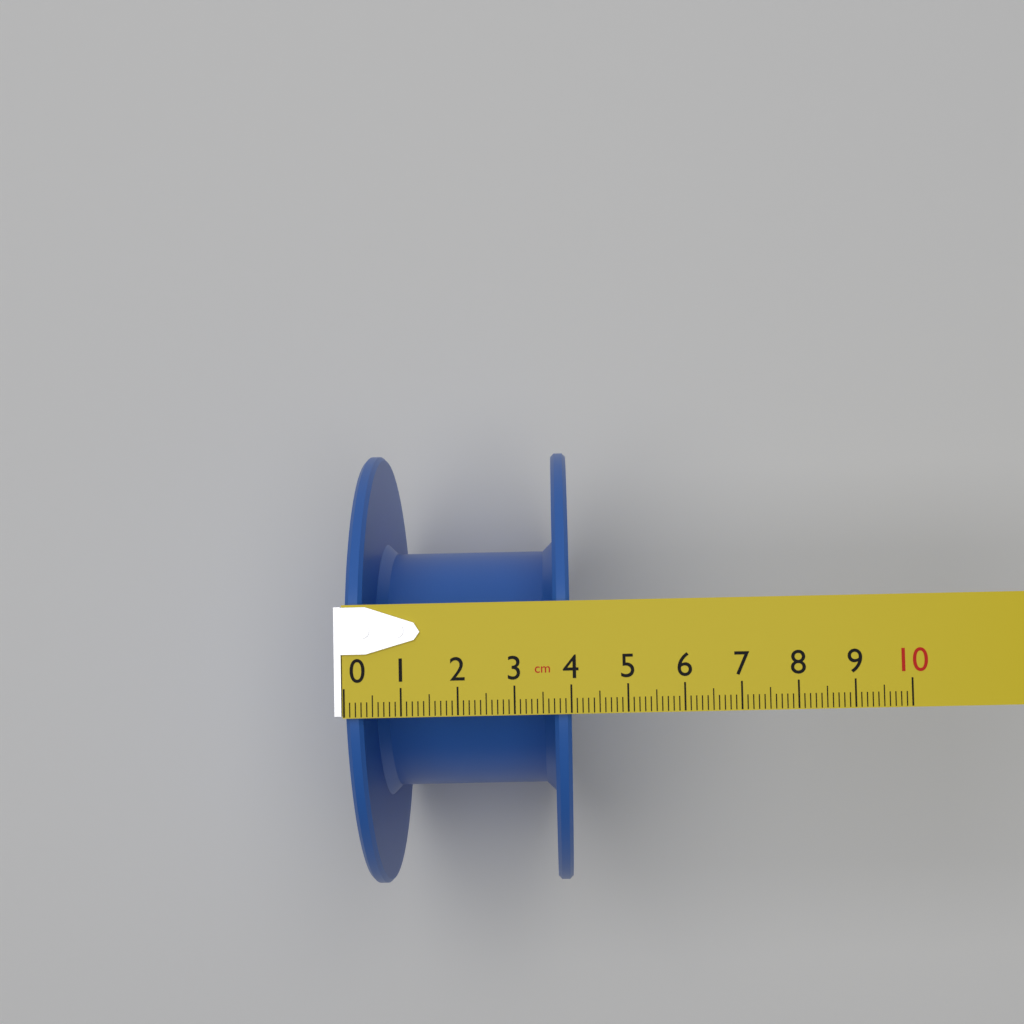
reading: 4.0 cm
